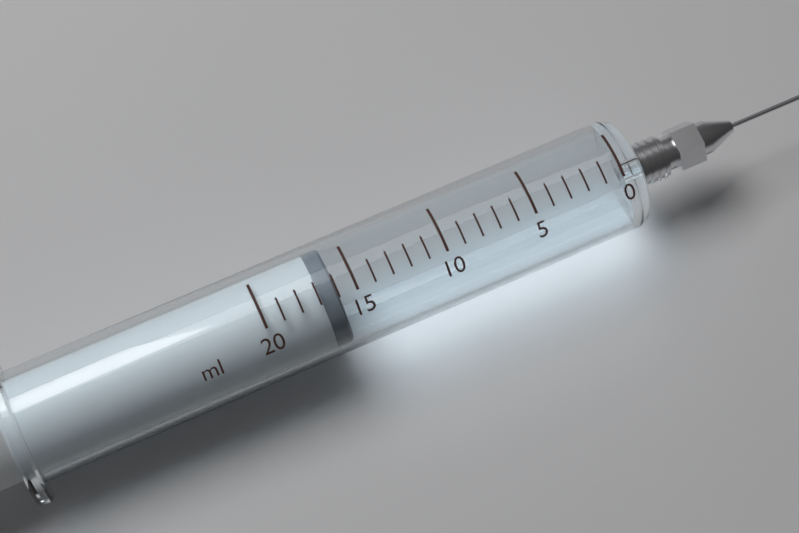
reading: 16 ml
